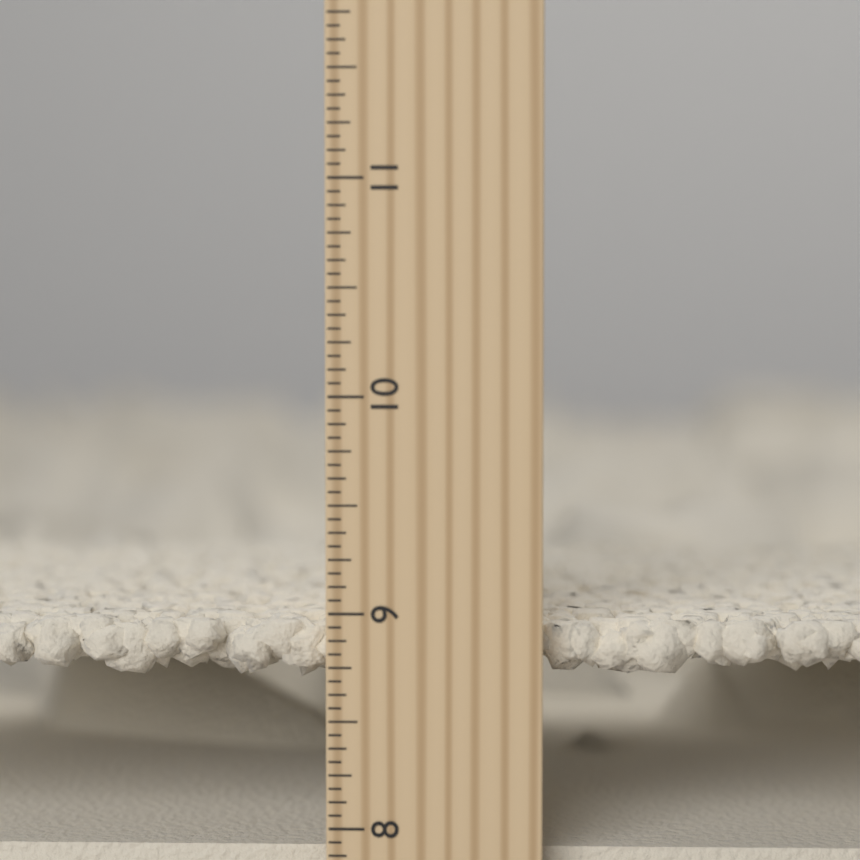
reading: 8.9375 inch
